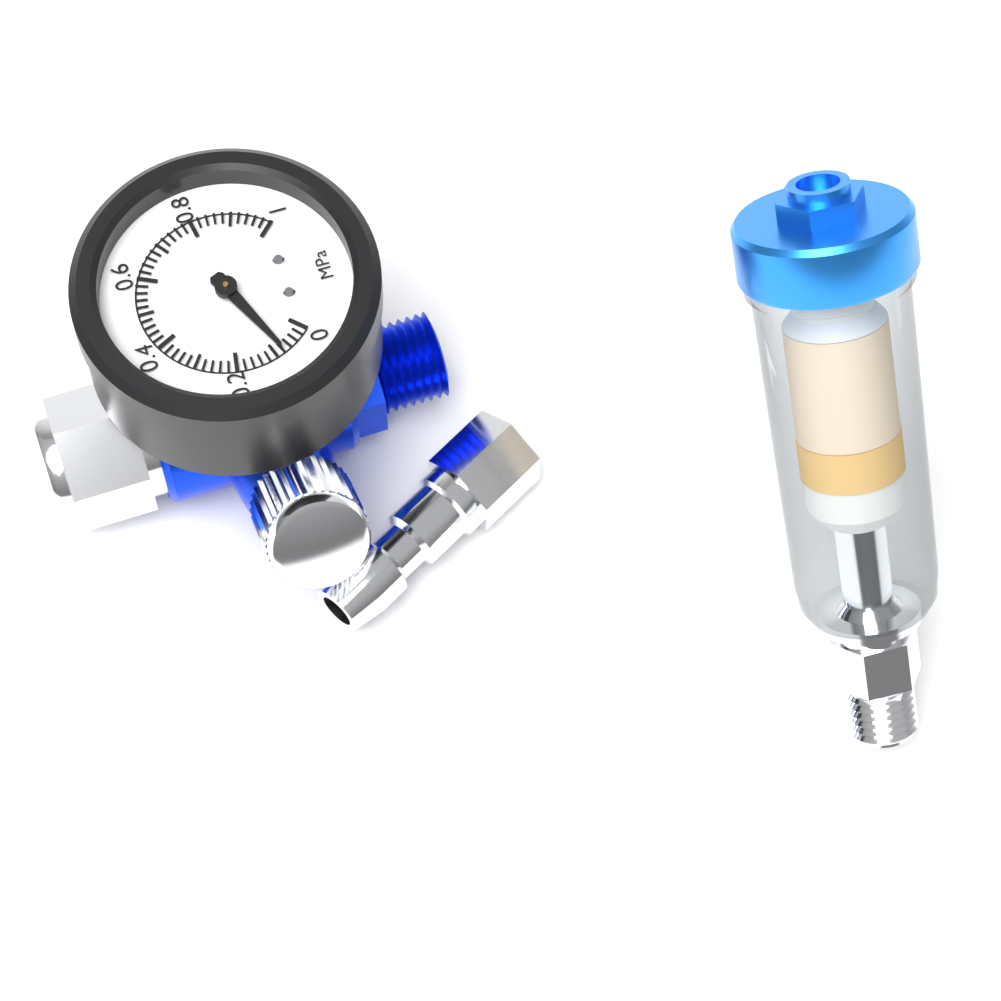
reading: 0.08 MPa
